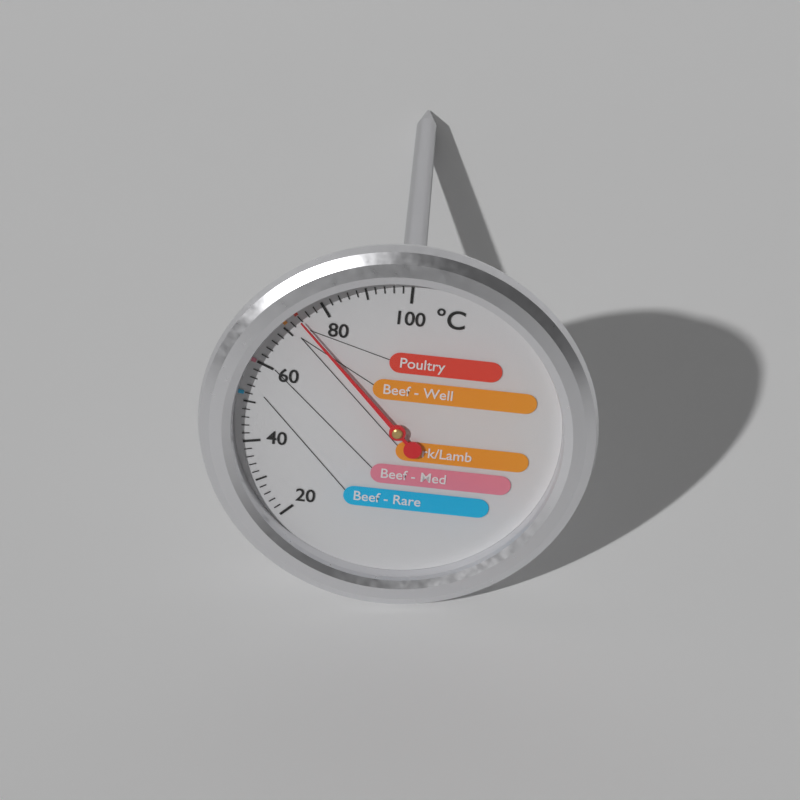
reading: 74 °C
